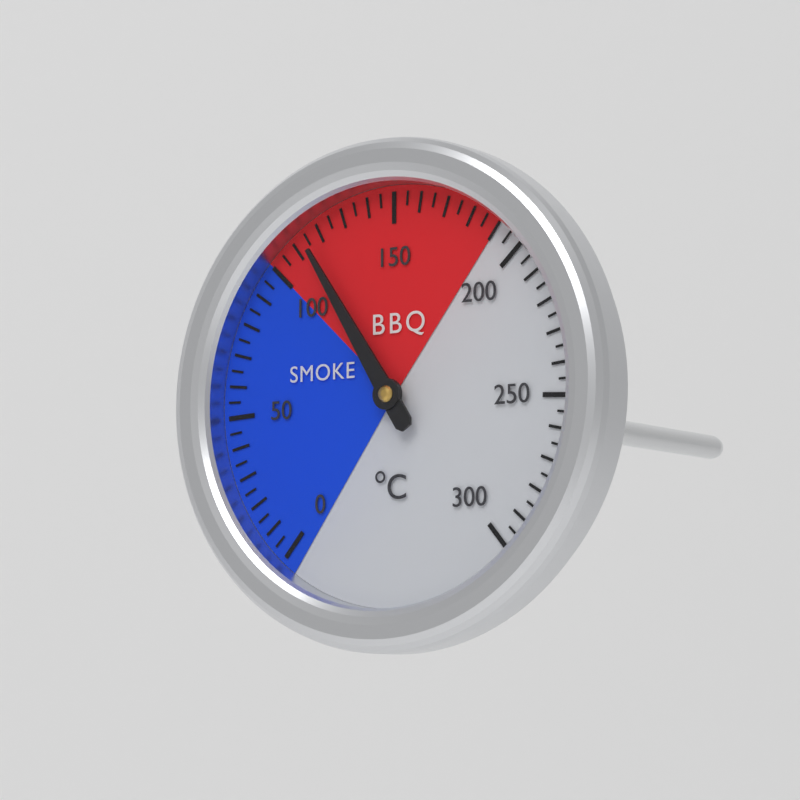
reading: 115 °C
